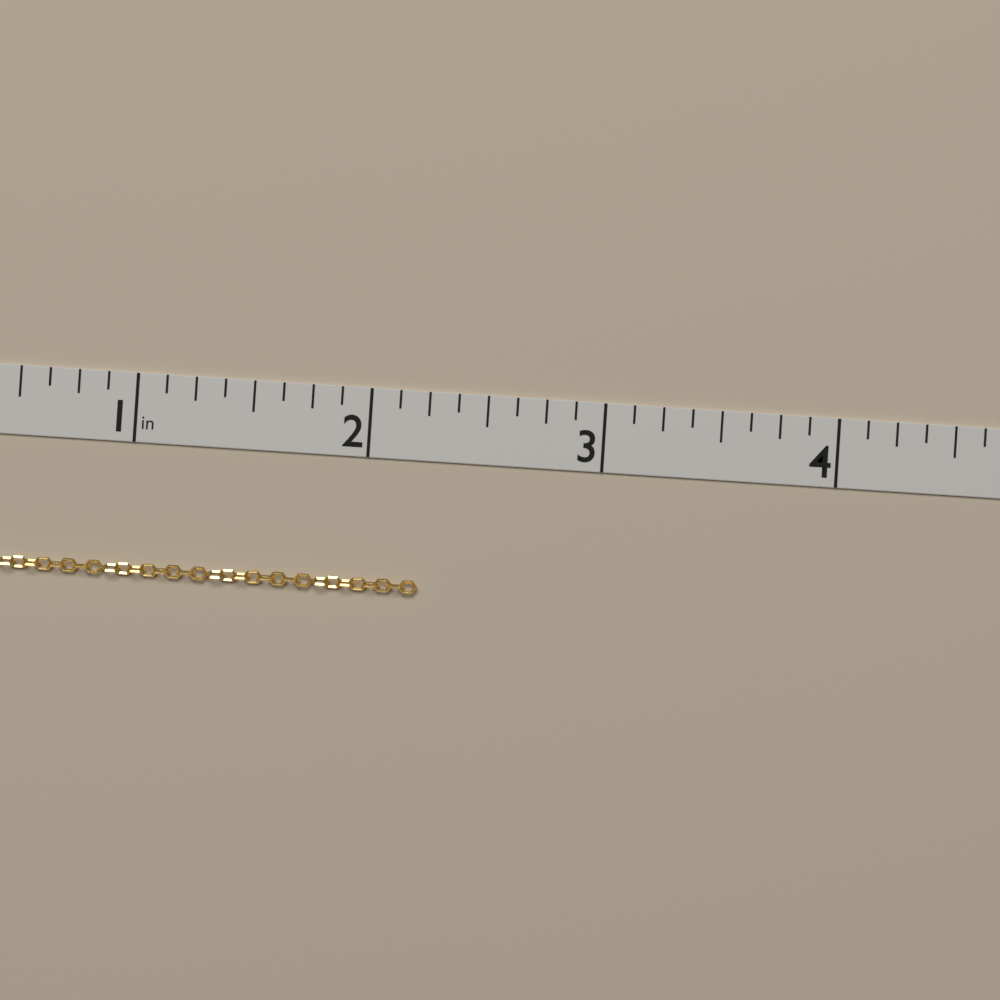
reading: 2.250 in
